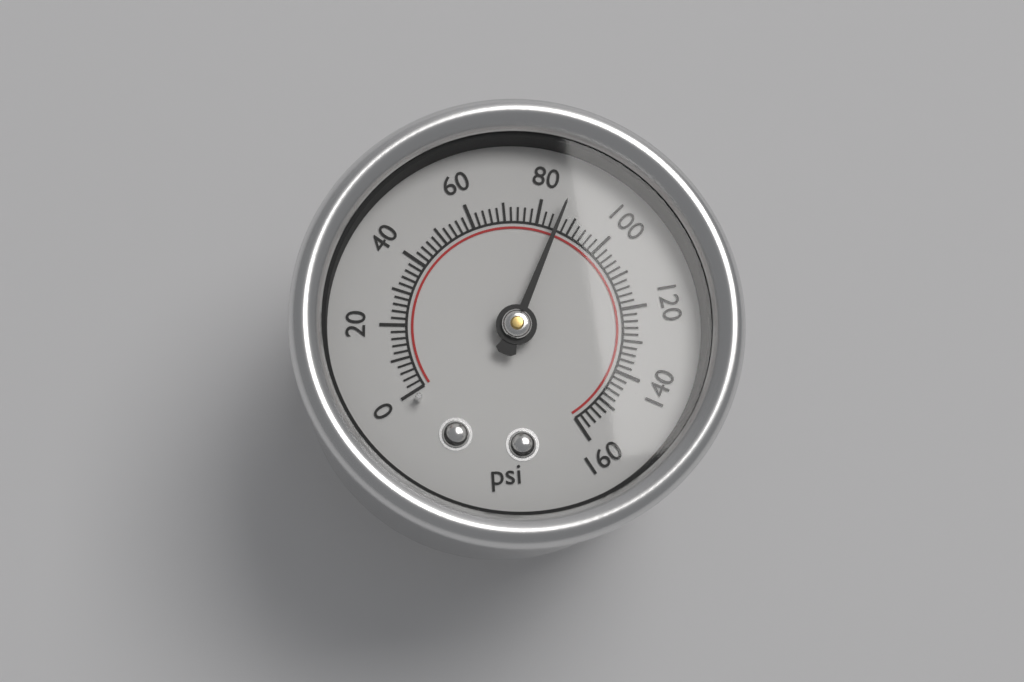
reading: 86 psi
